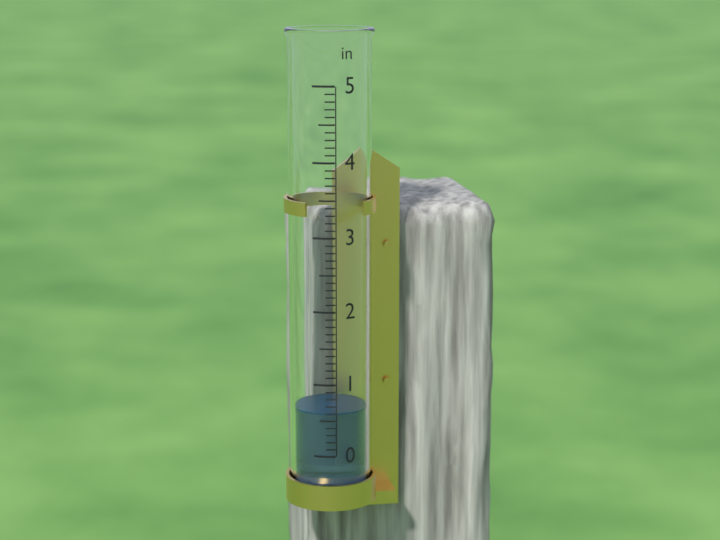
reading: 0.6 in
